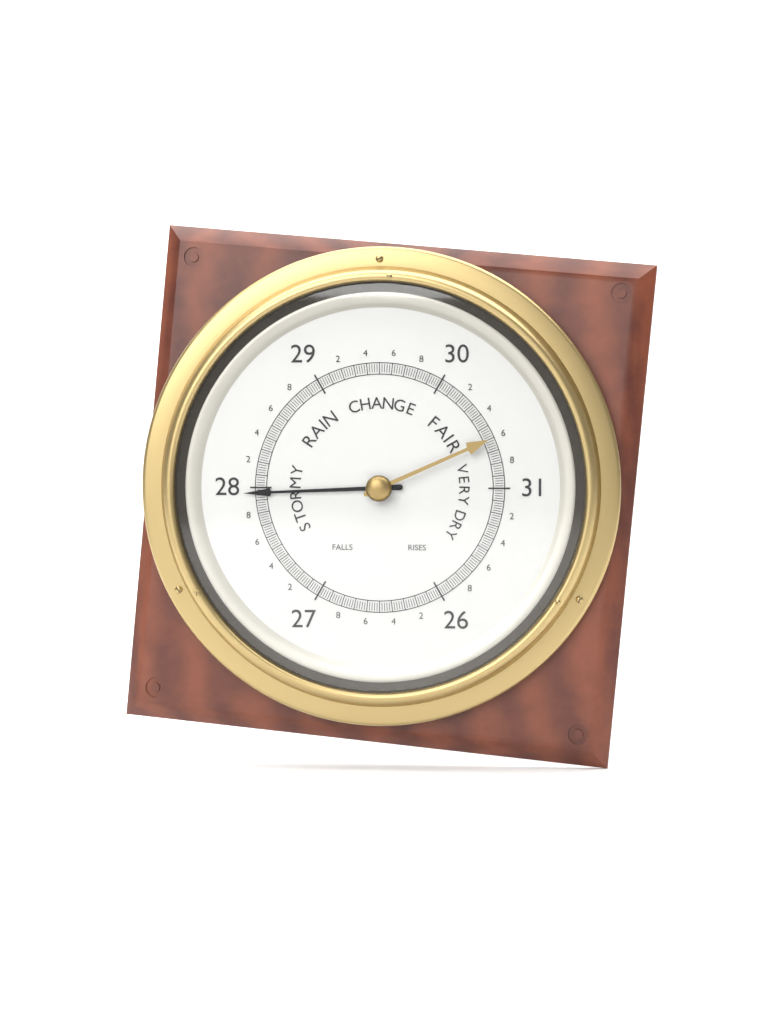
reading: 27.96 (no unit)
